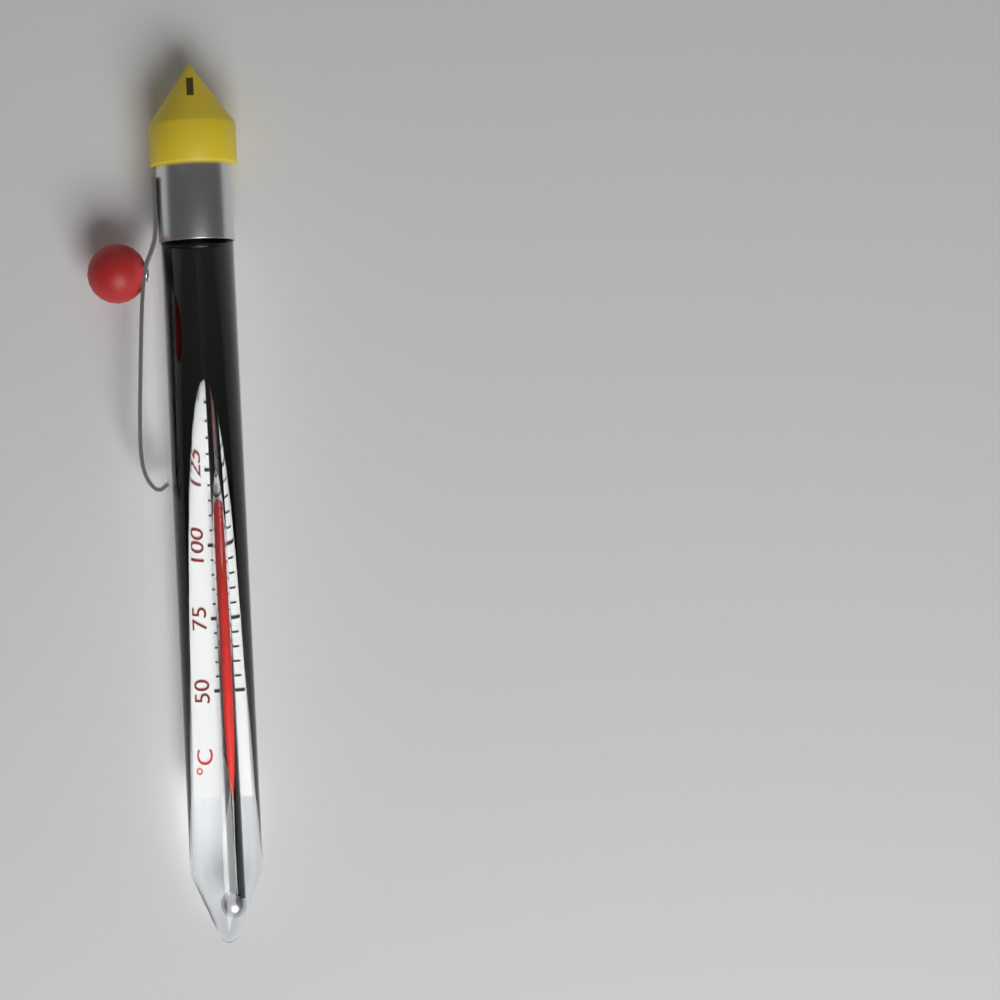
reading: 115 °C
